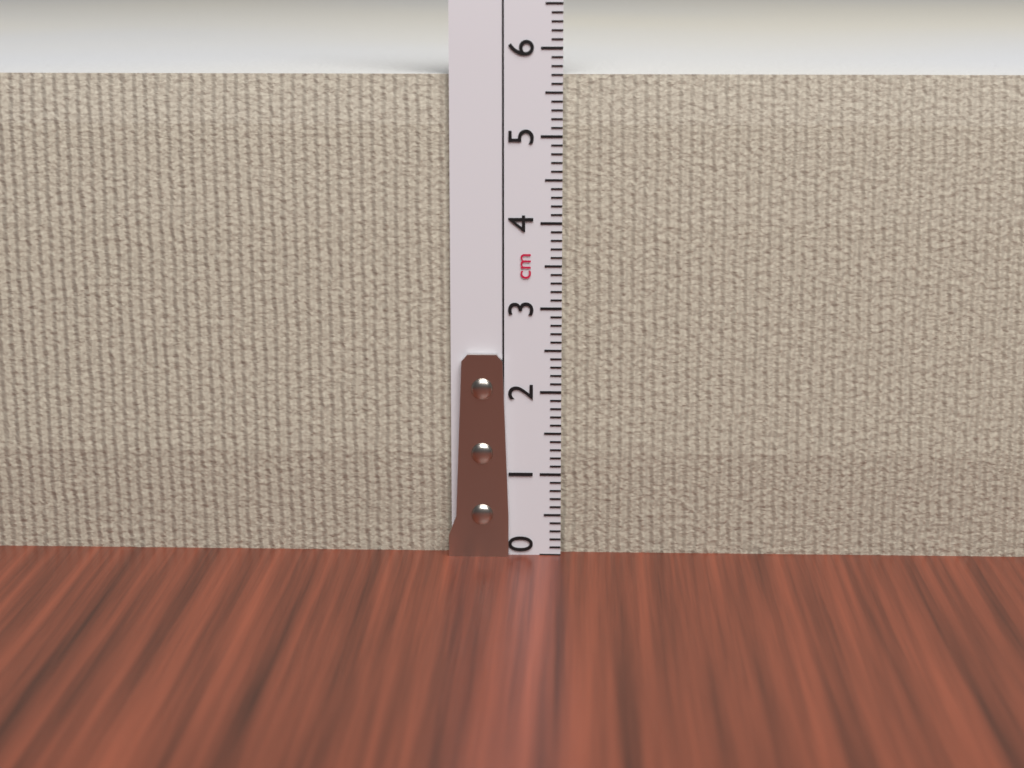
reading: 5.7 cm
